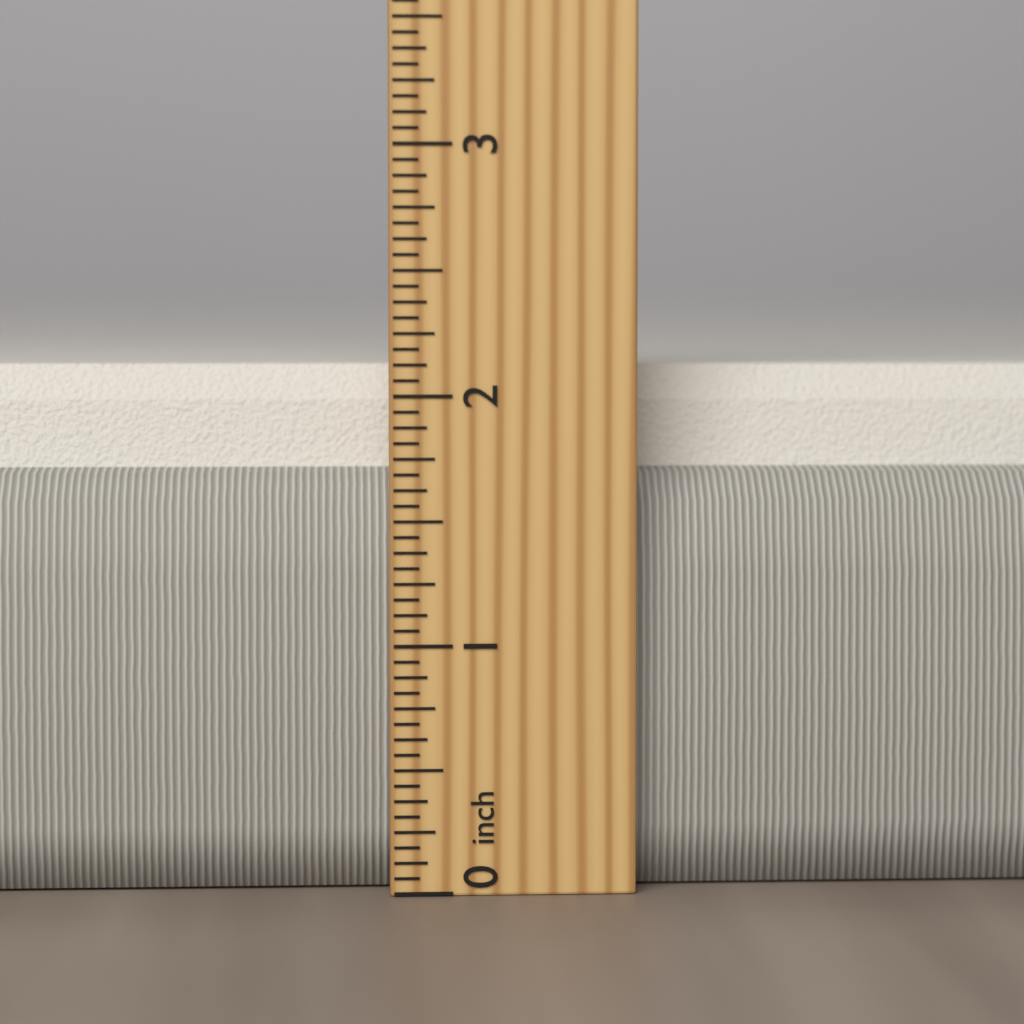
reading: 2.1250 inch
